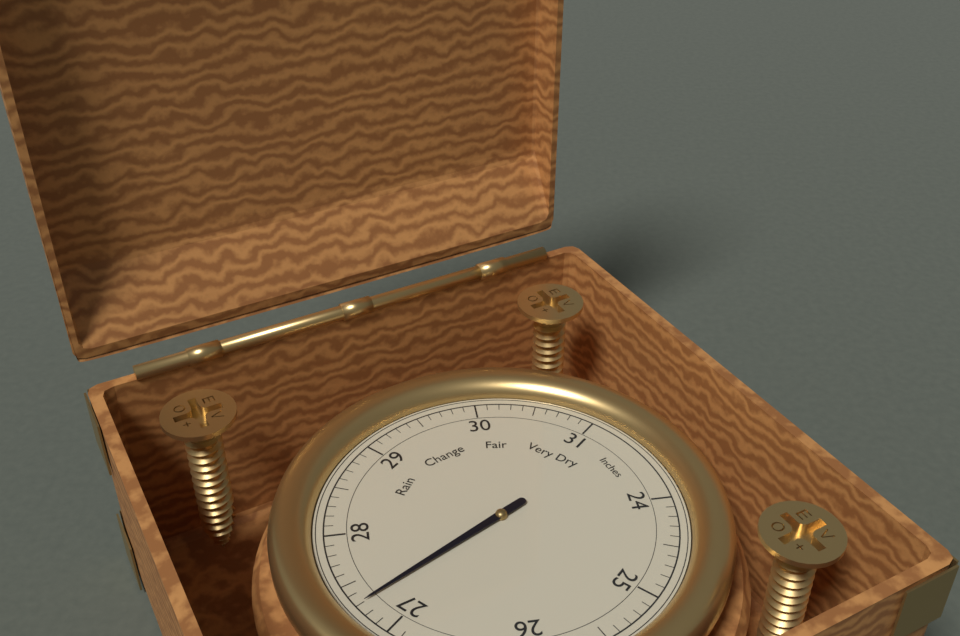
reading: 27.3 Inches
